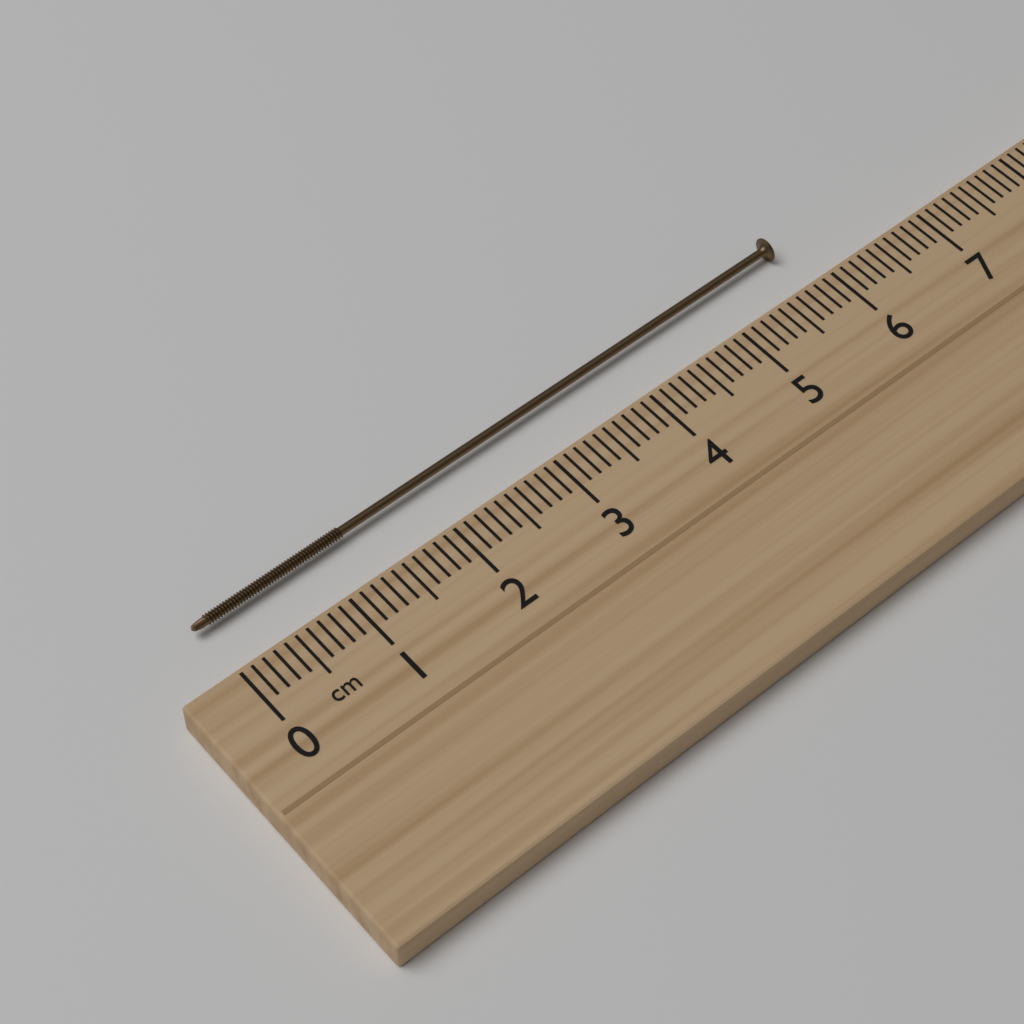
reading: 5.9 cm
